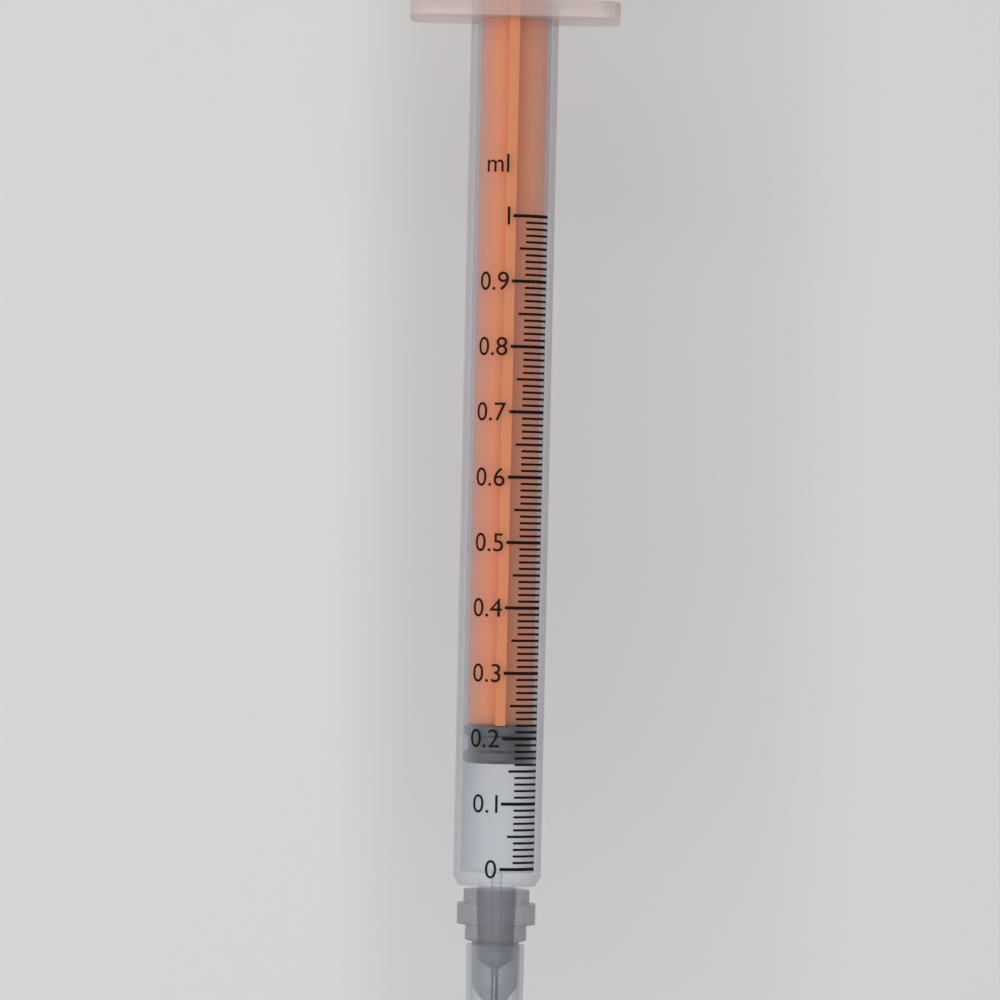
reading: 0.16 ml
